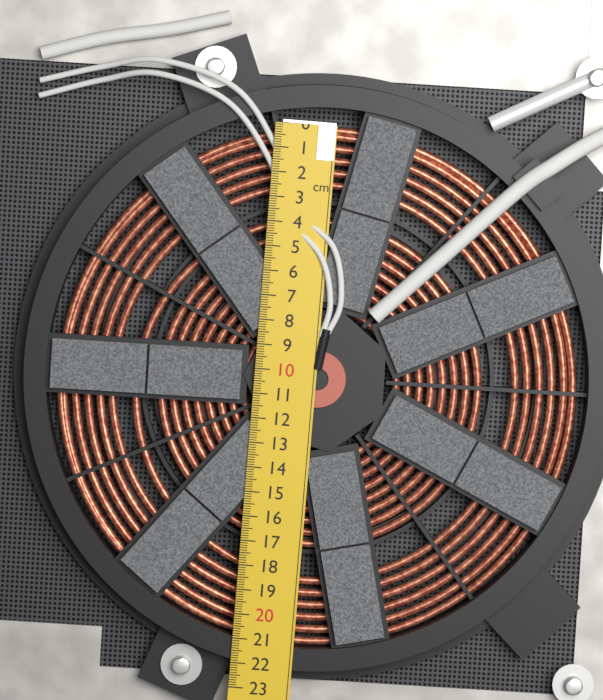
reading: 21.2 cm
